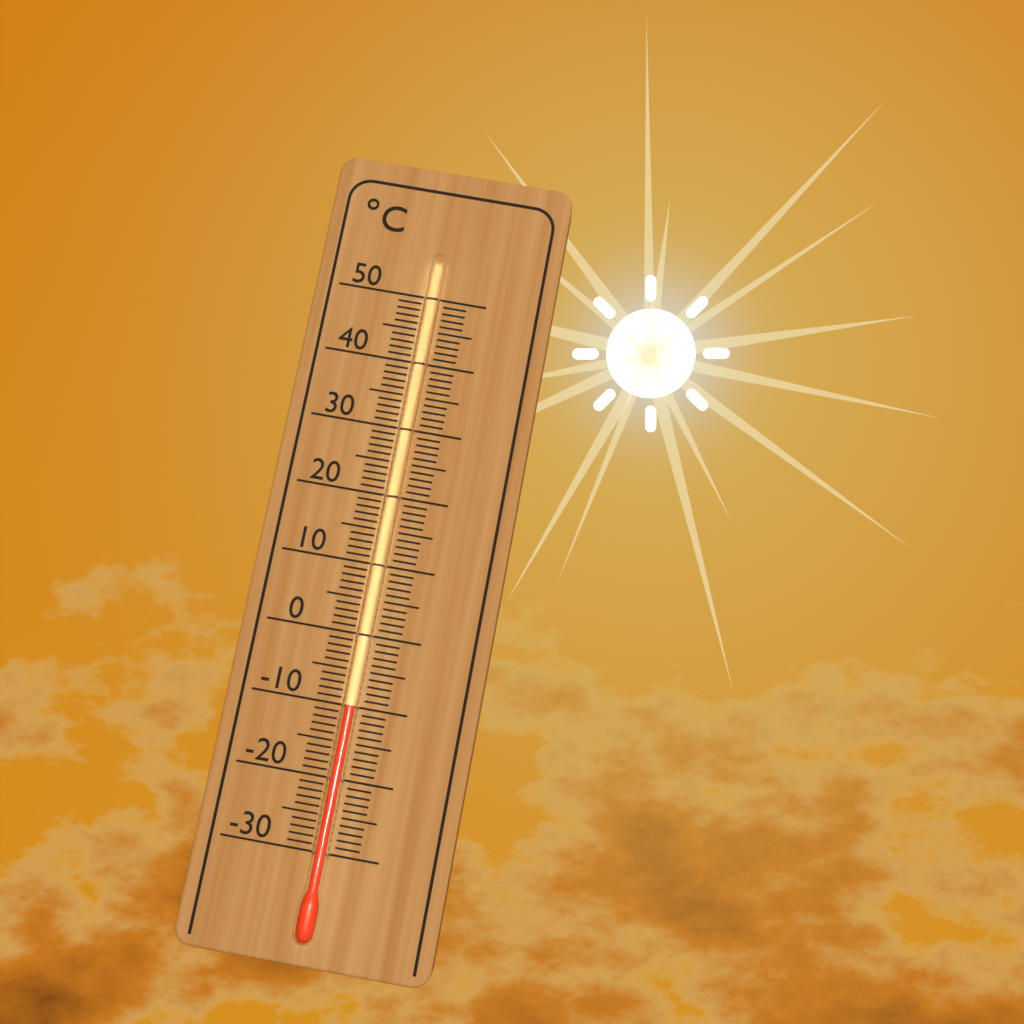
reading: -10 °C
